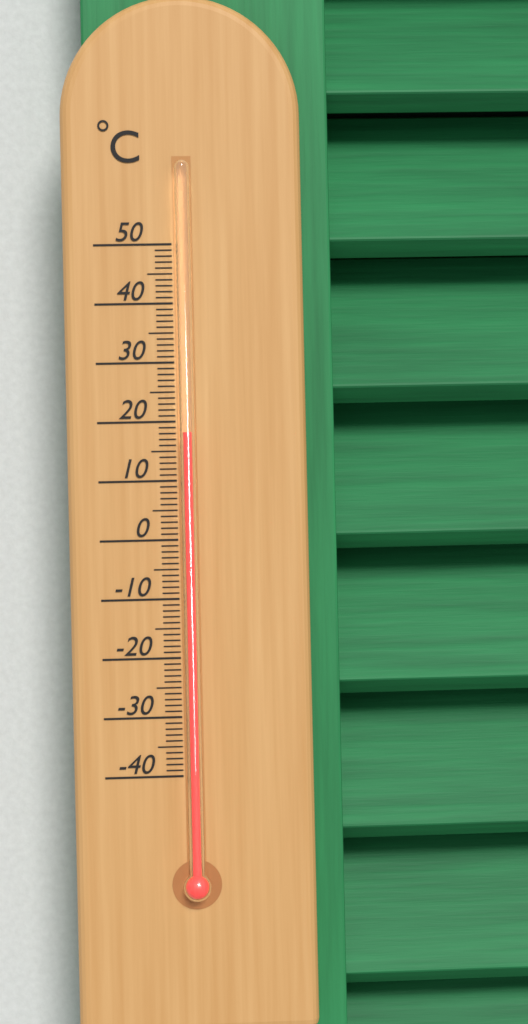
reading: 18 °C
